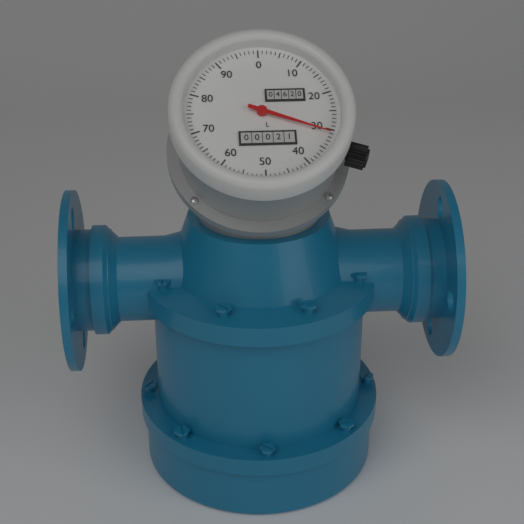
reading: 31 L
